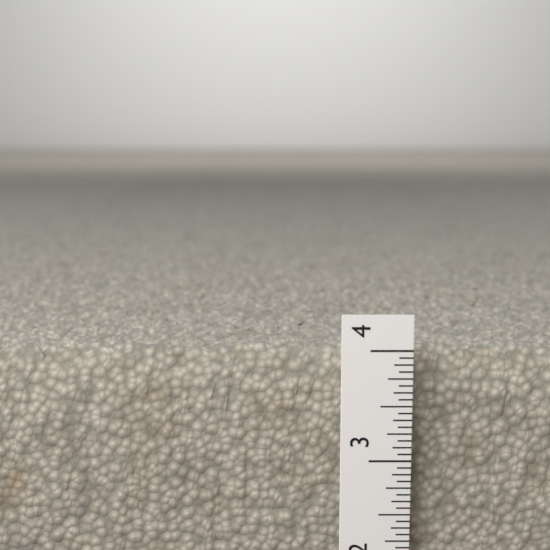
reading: 3.9375 in
